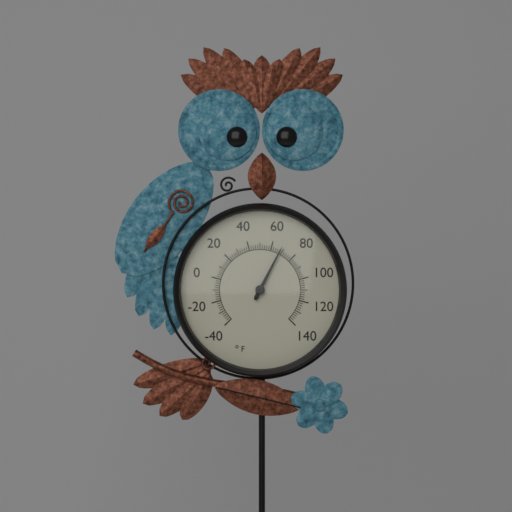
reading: 68 °F
